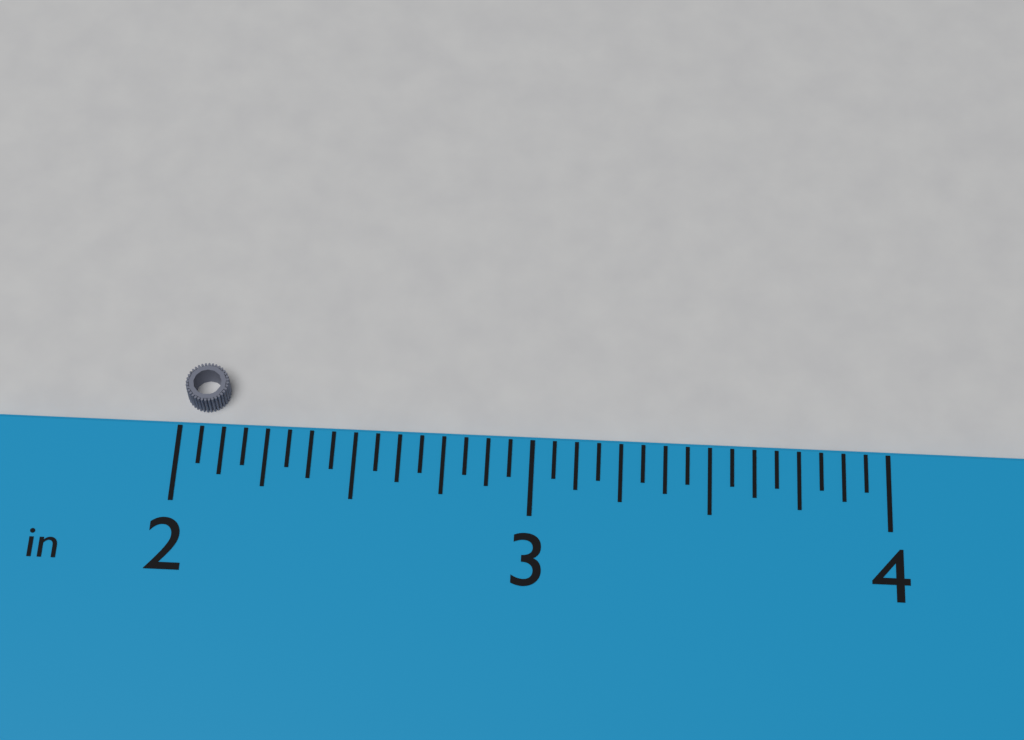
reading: 2.1250 in
